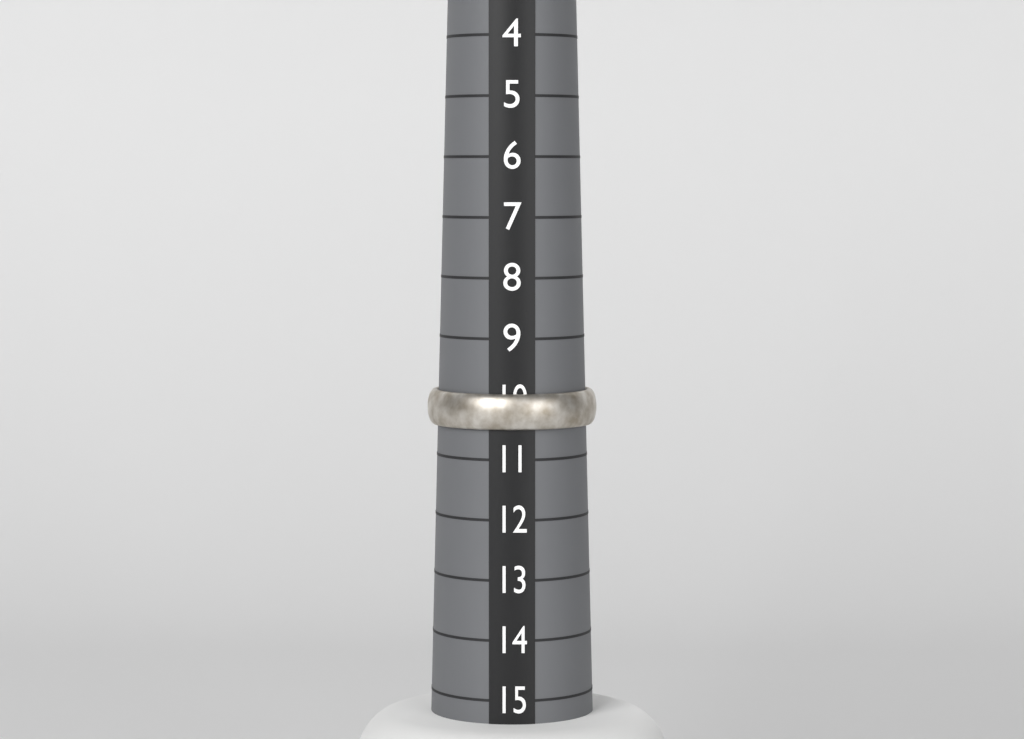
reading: 10.5 (no unit)
